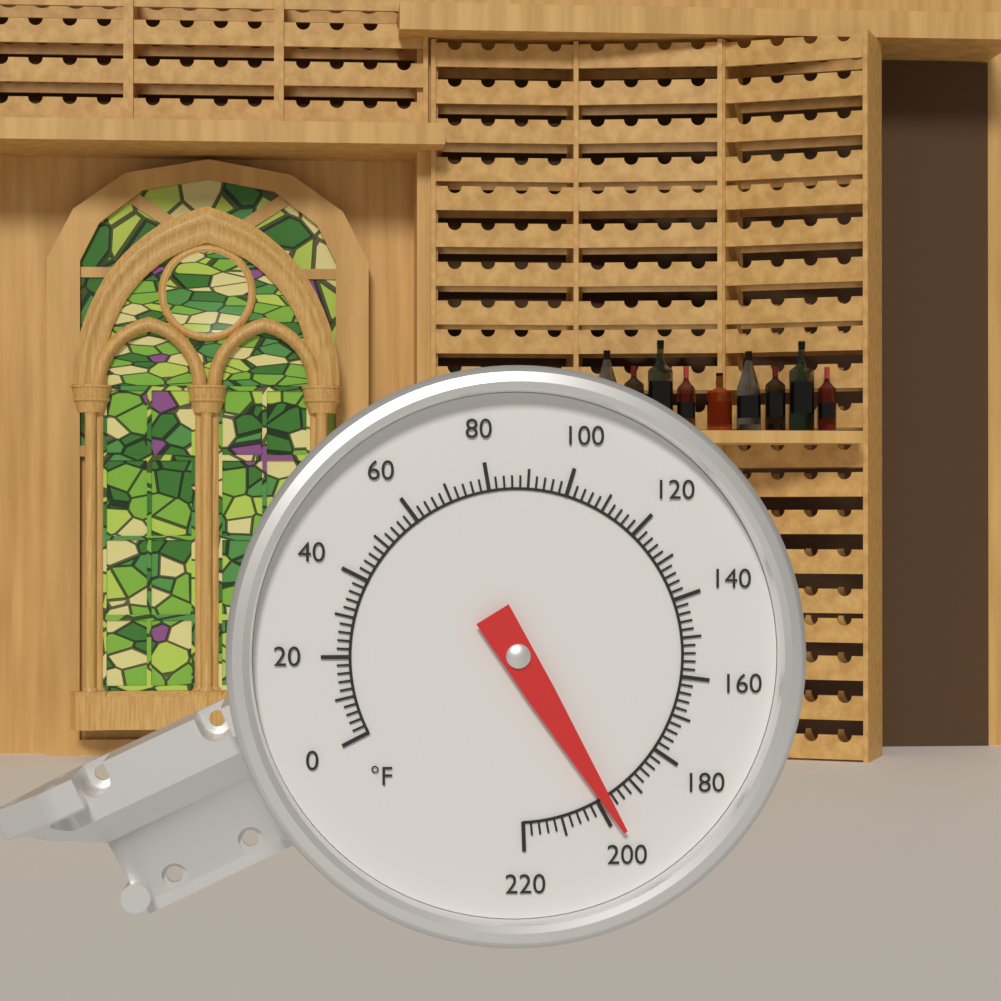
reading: 198 °F
